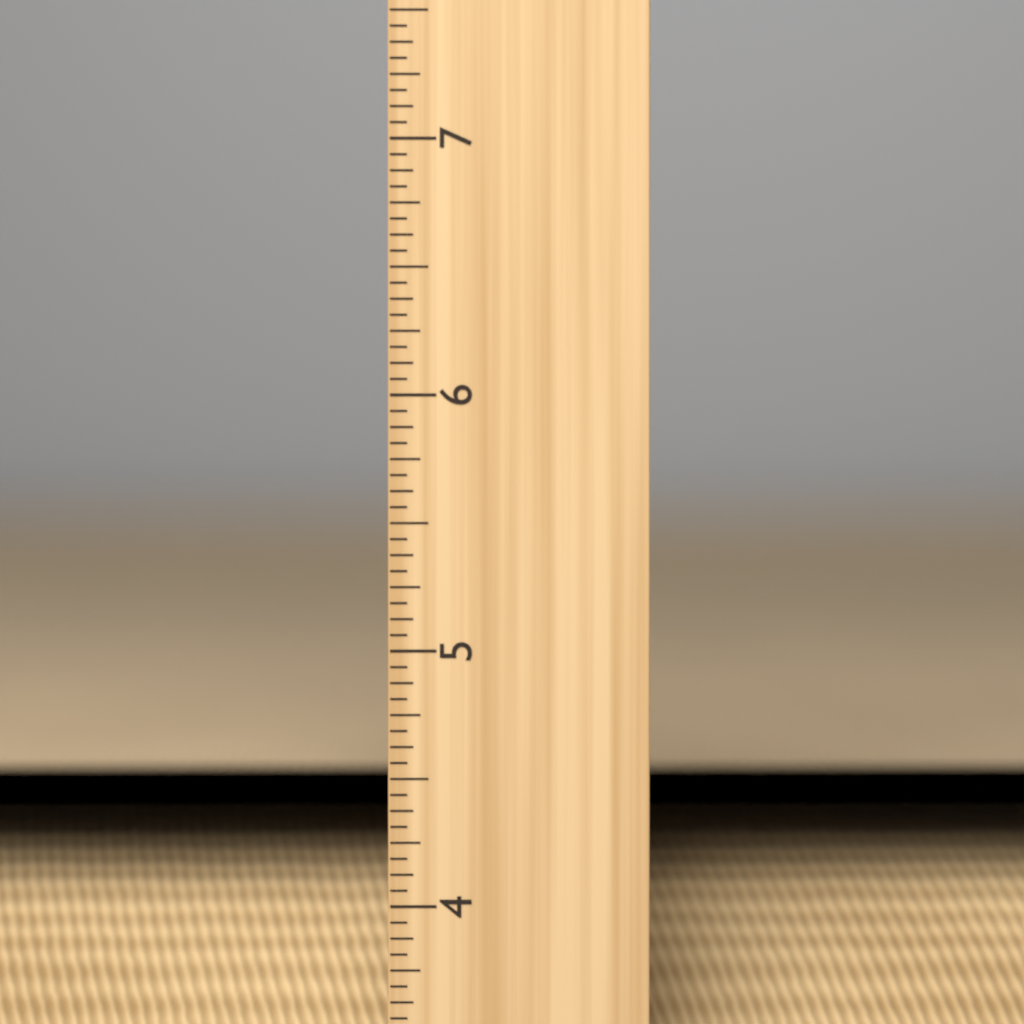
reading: 4.3125 in
